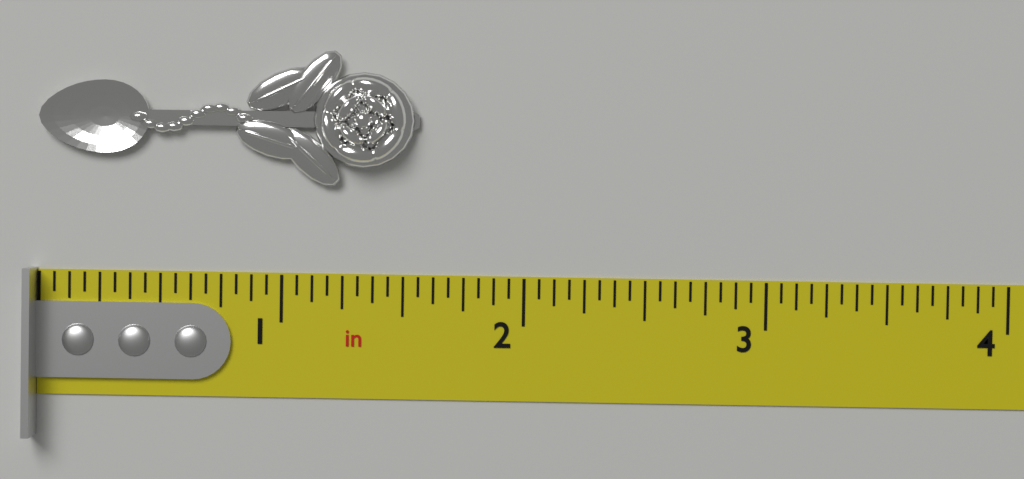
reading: 1.5625 in
